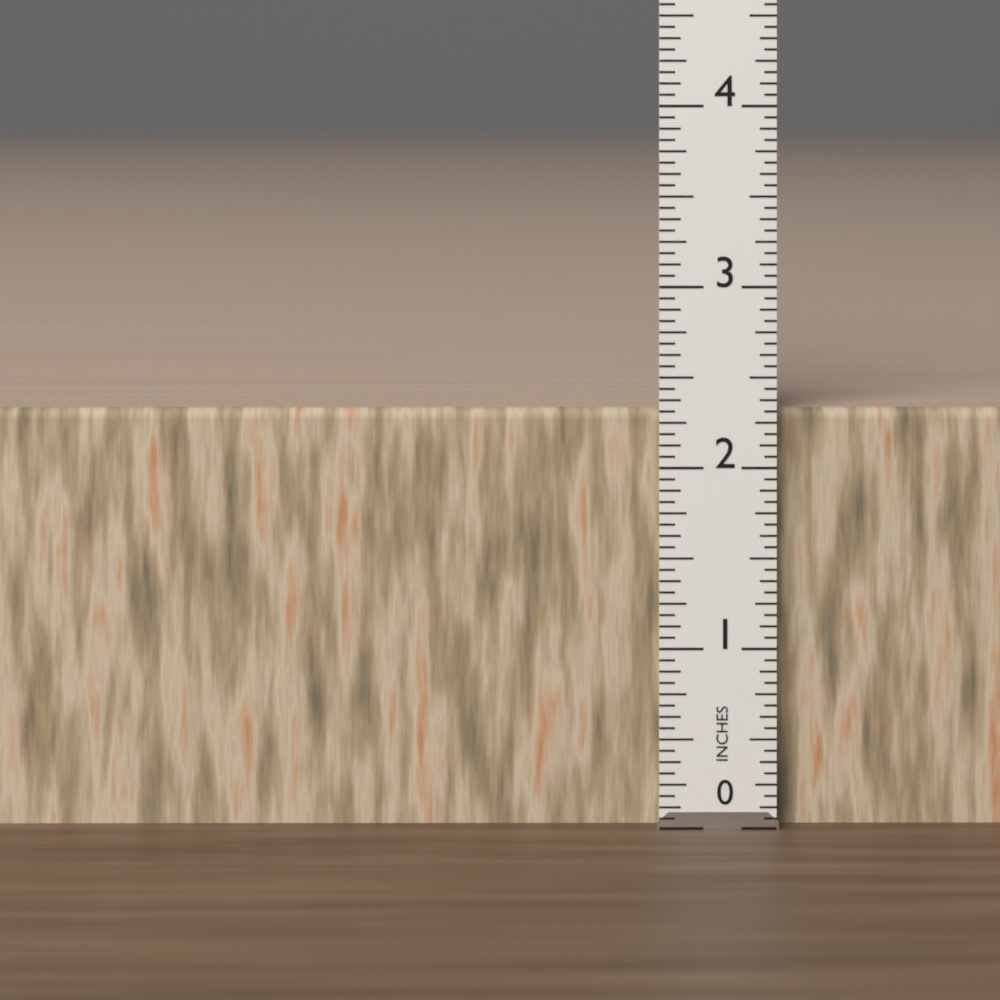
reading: 2.3125 in
